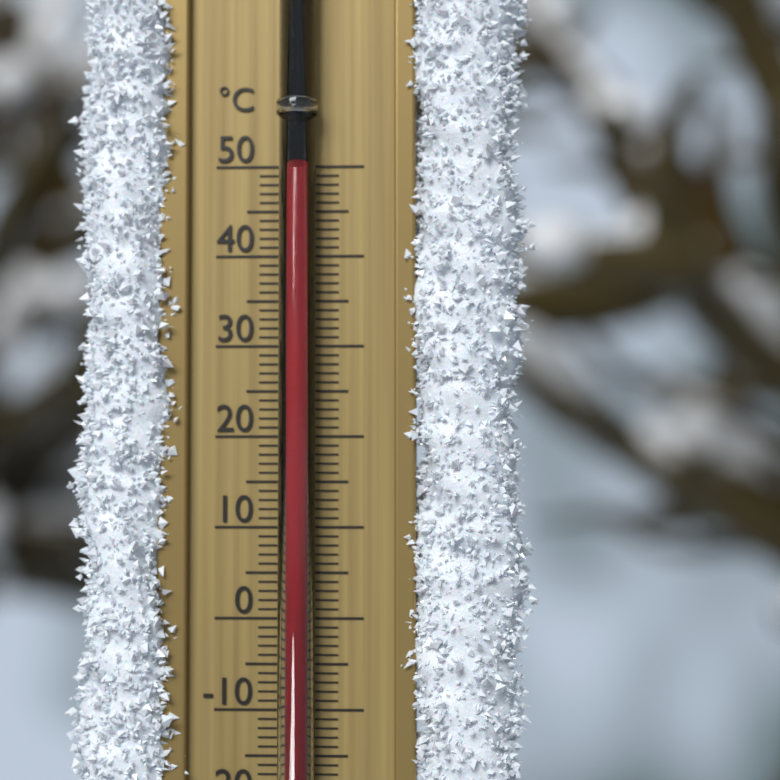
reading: 49 °C
